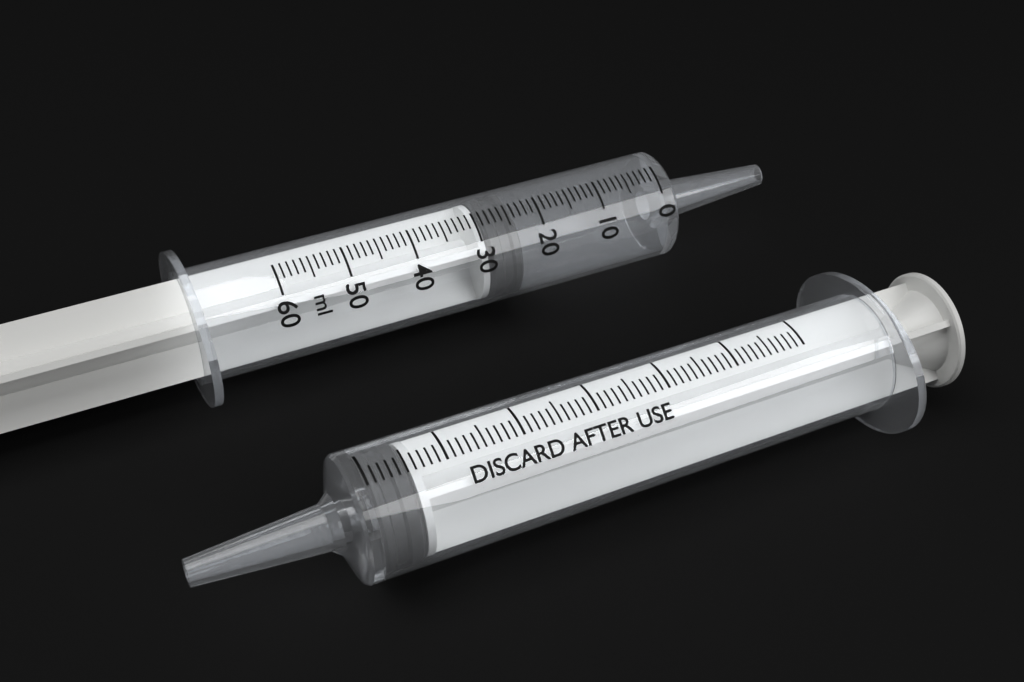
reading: 24 ml
